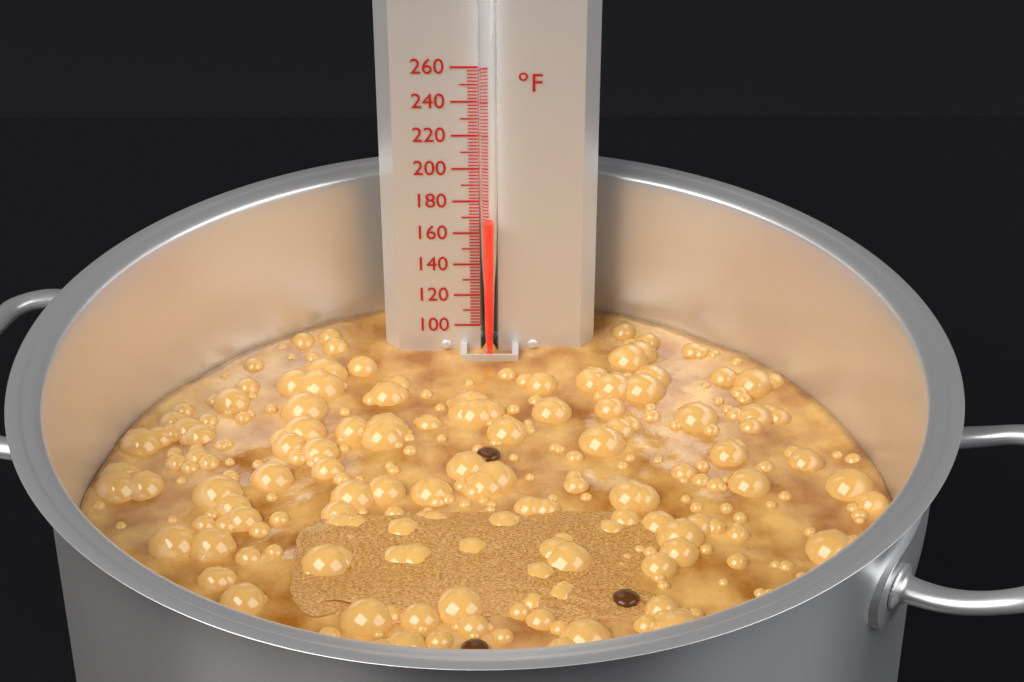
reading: 170 °F
